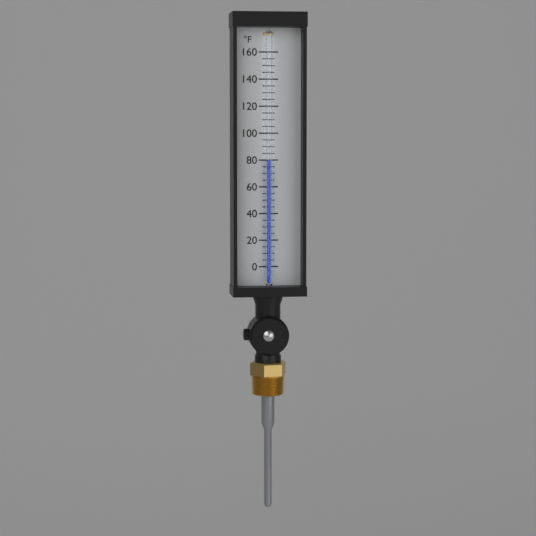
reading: 80 °F
